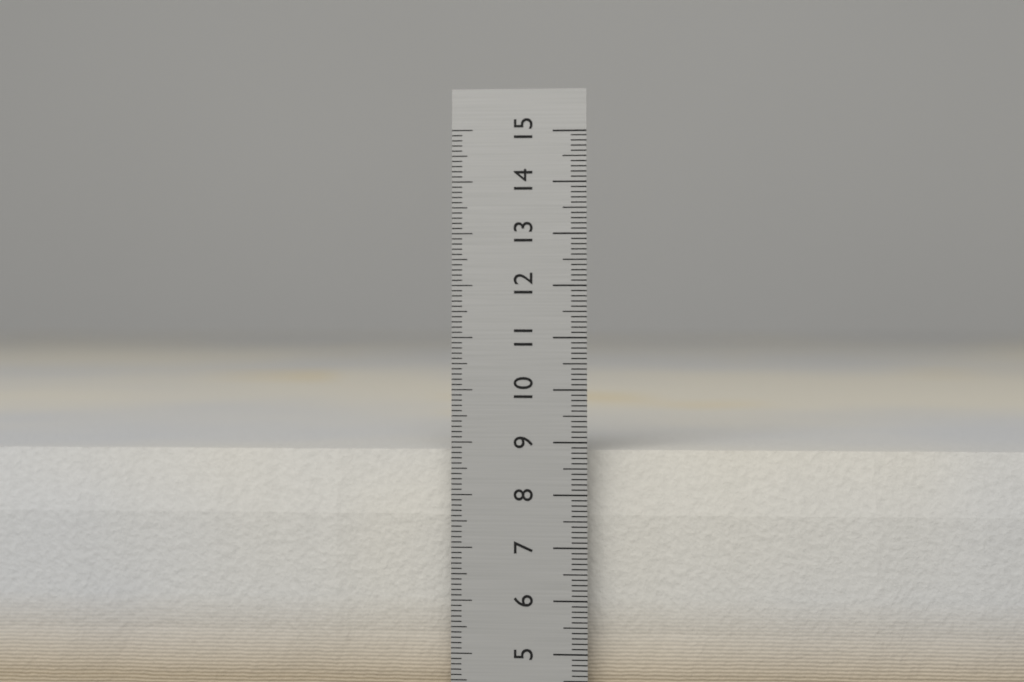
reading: 8.8 cm
